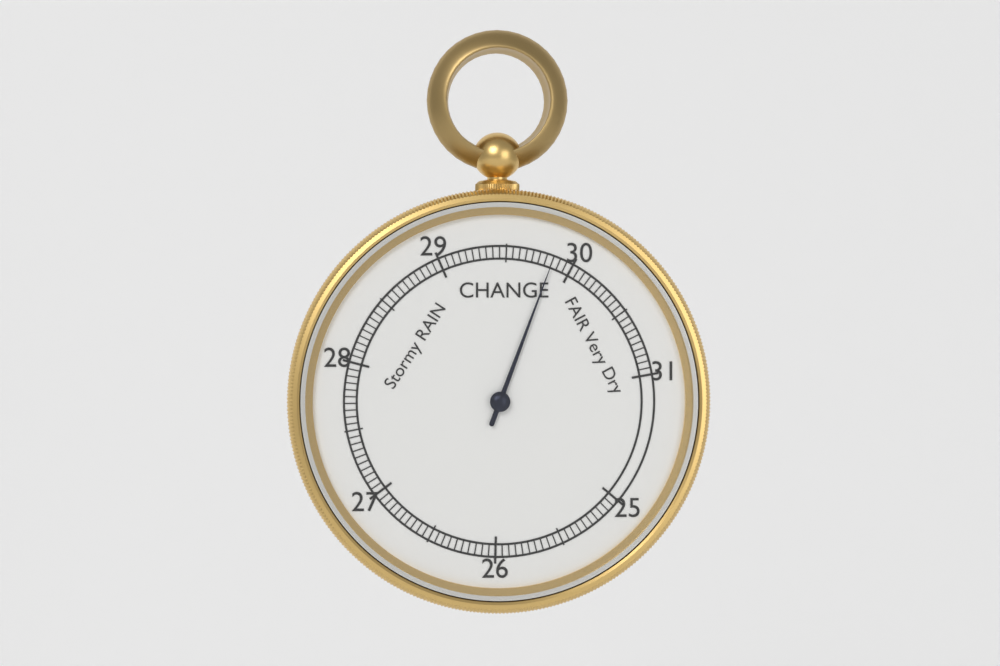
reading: 29.85 inHg
